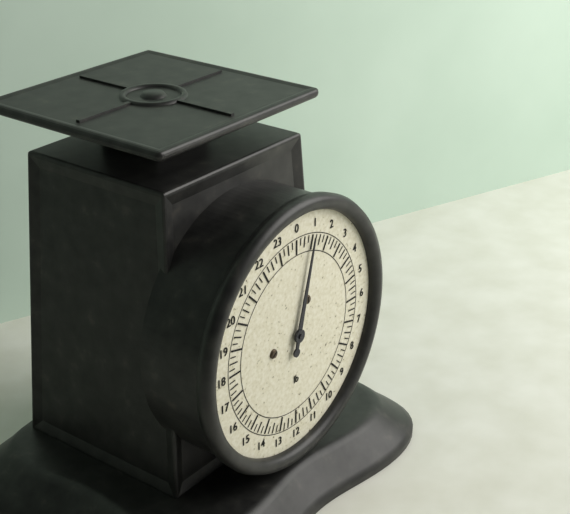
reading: 1.00 lb
